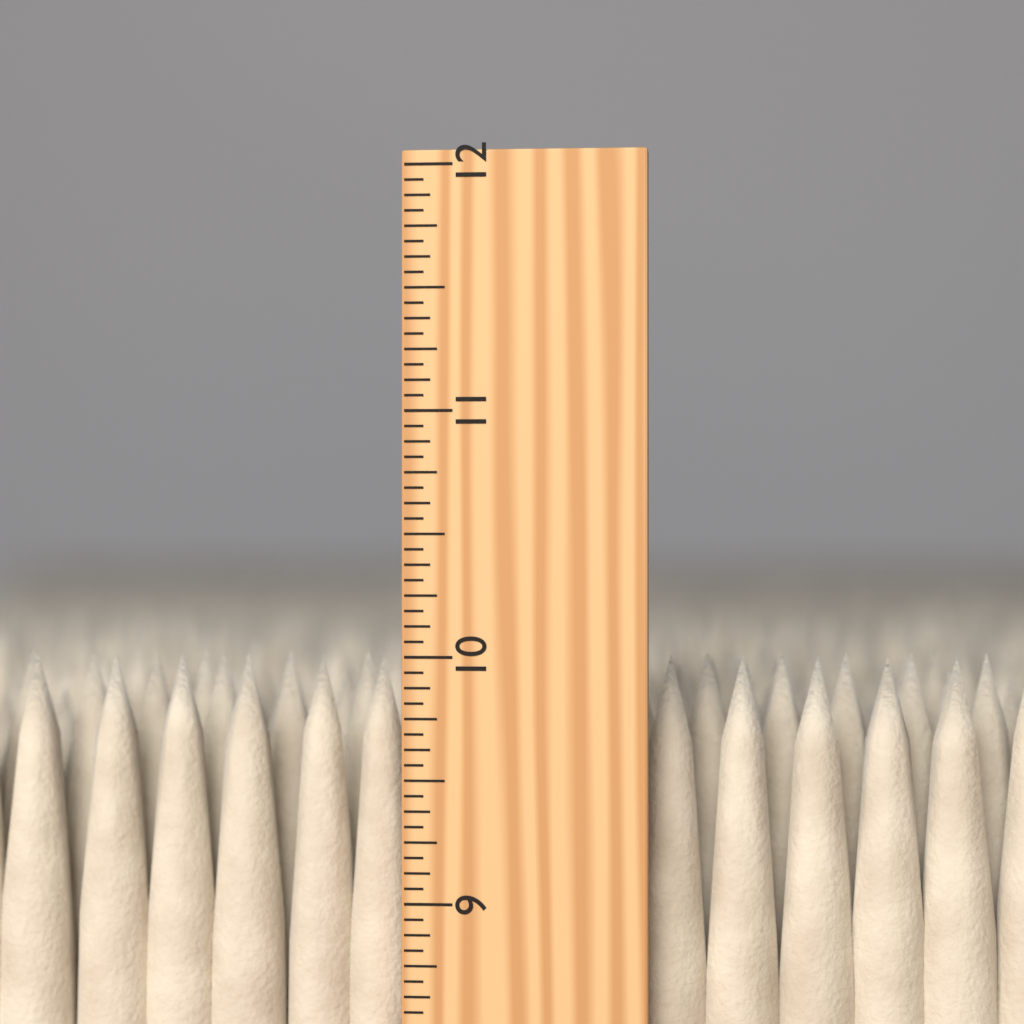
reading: 10.0000 inch
